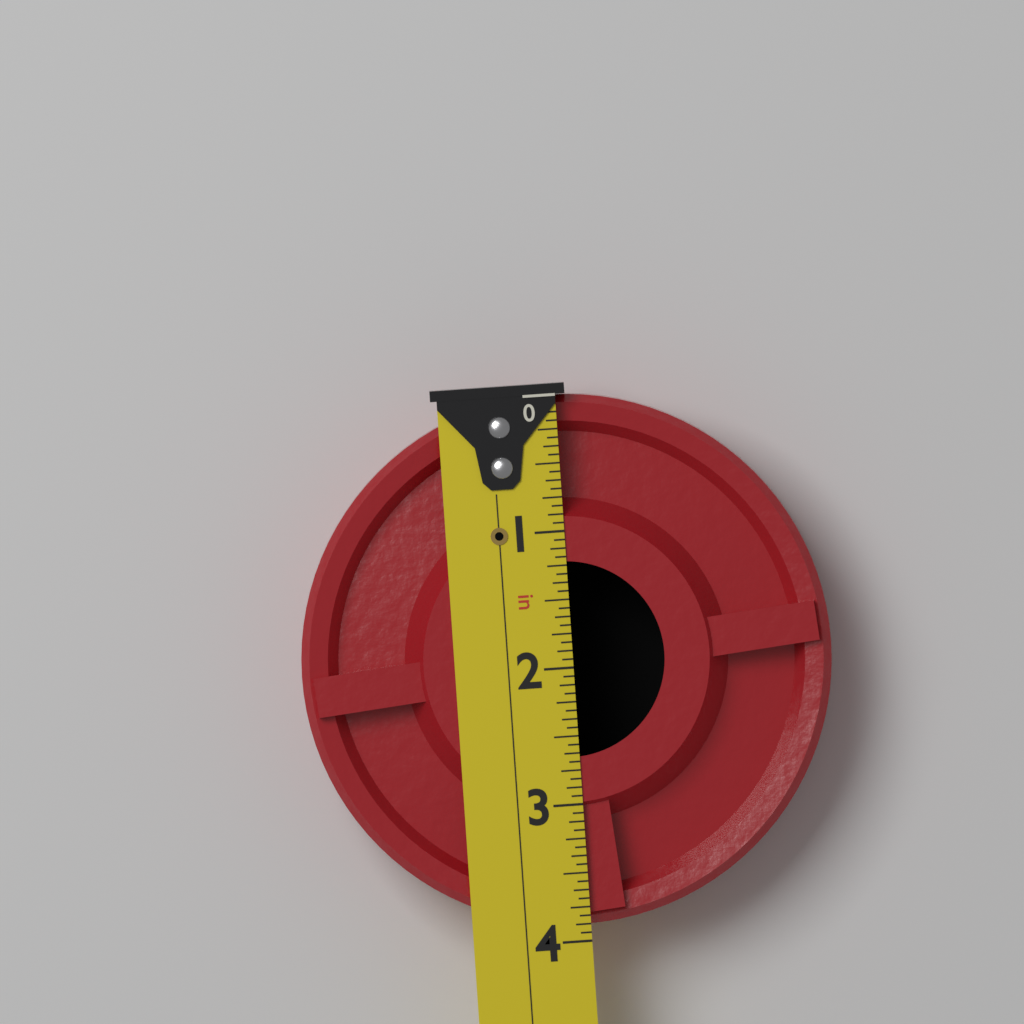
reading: 3.8750 in
